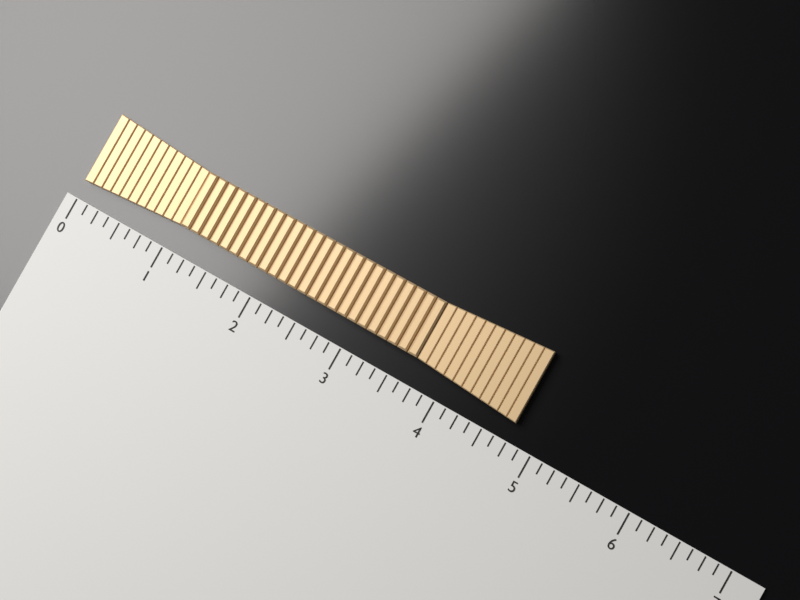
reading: 4.750 (no unit)
